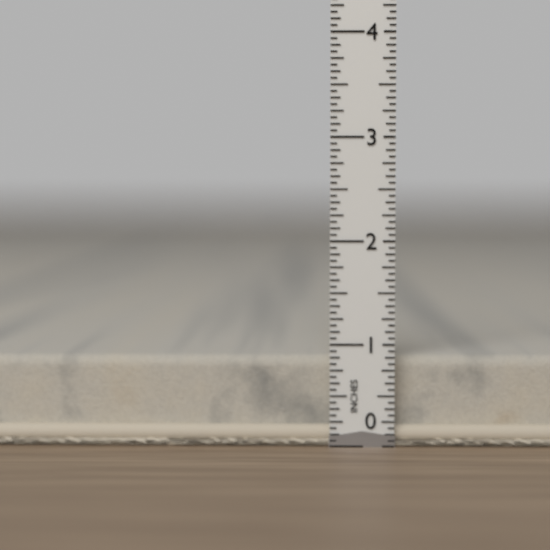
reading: 0.8750 in
